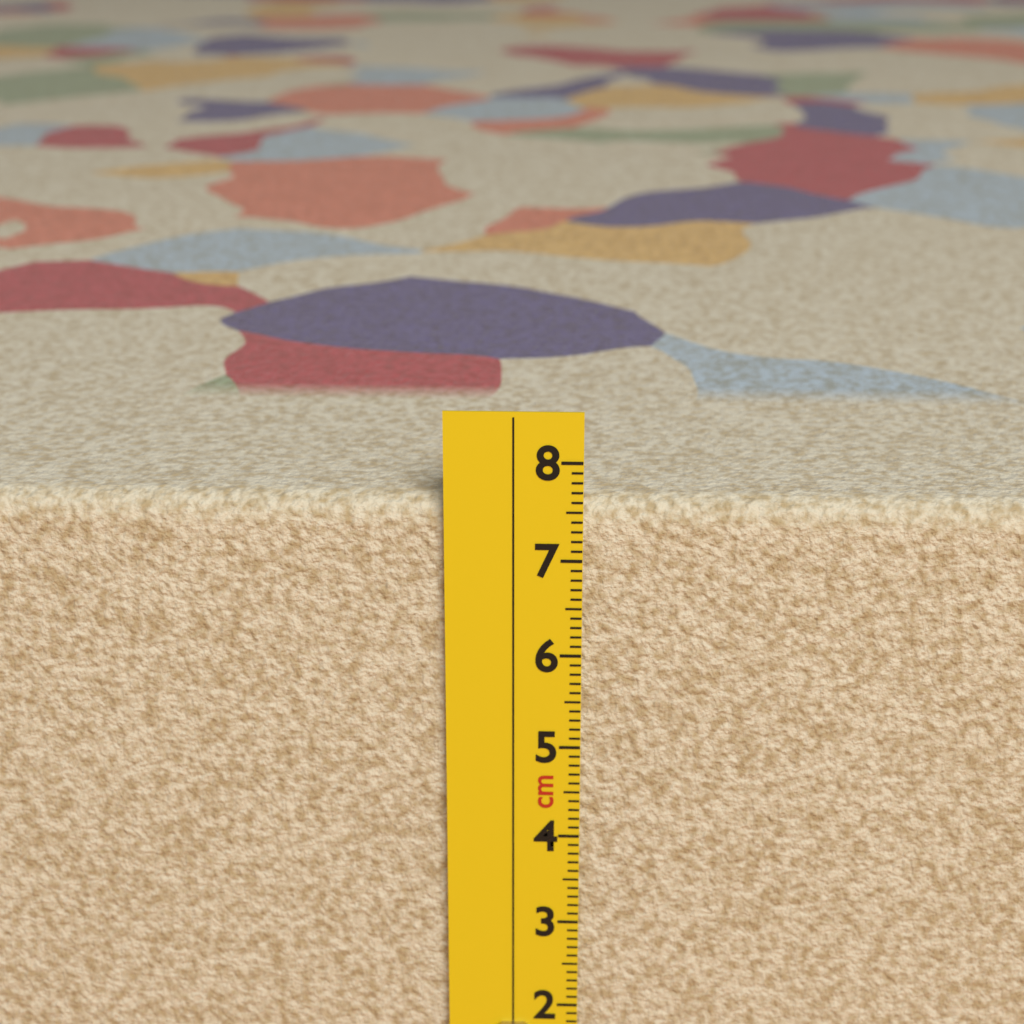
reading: 7.6 cm
